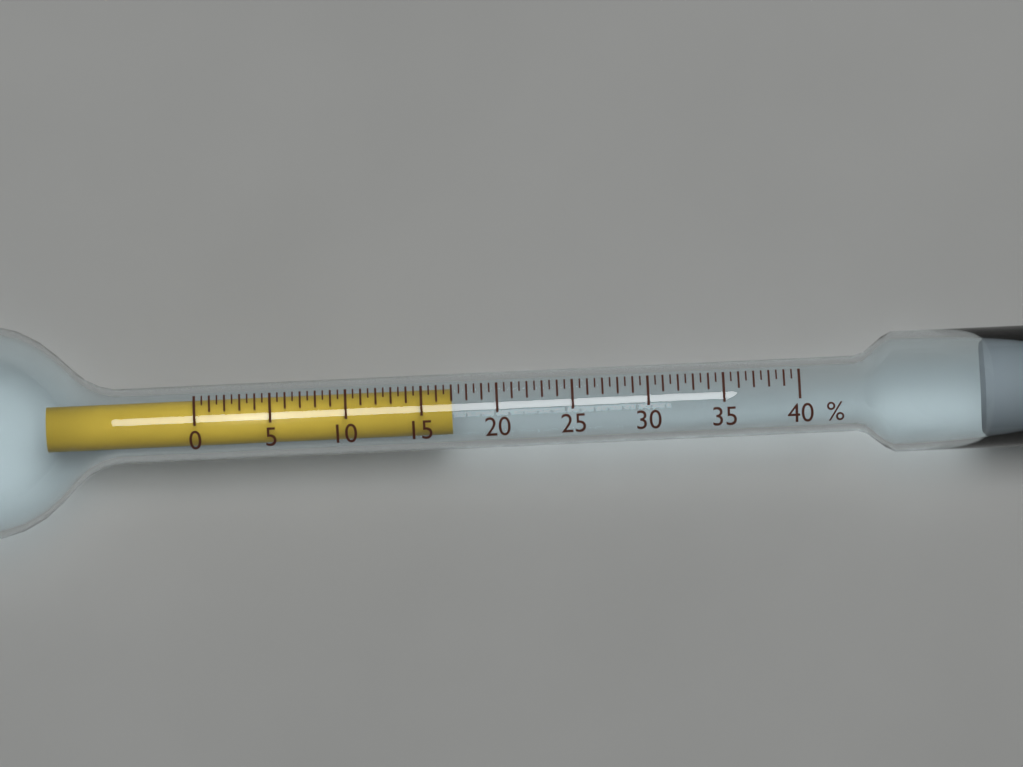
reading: 17.0 %
